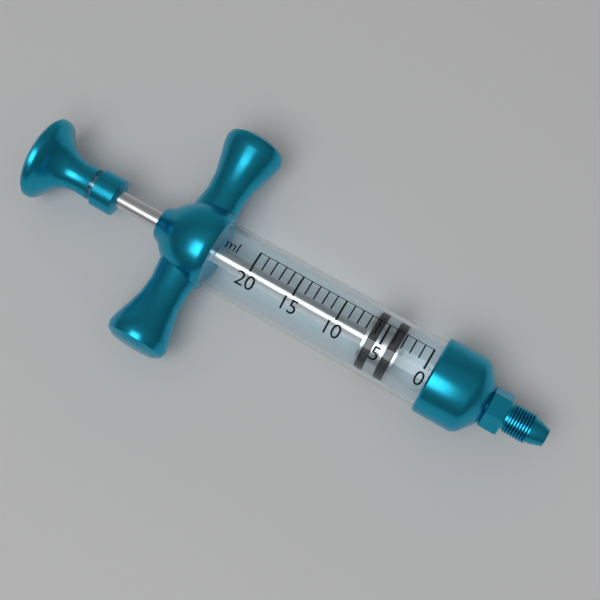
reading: 3 ml
